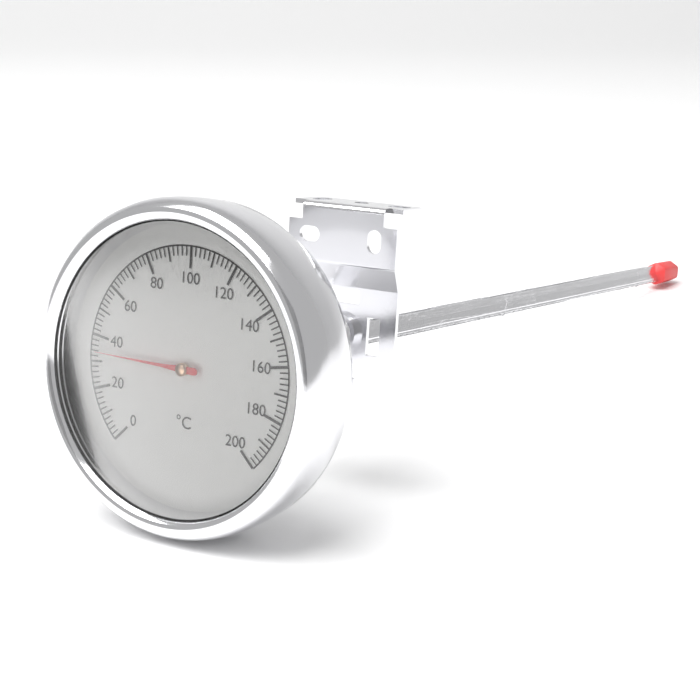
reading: 34 °C
